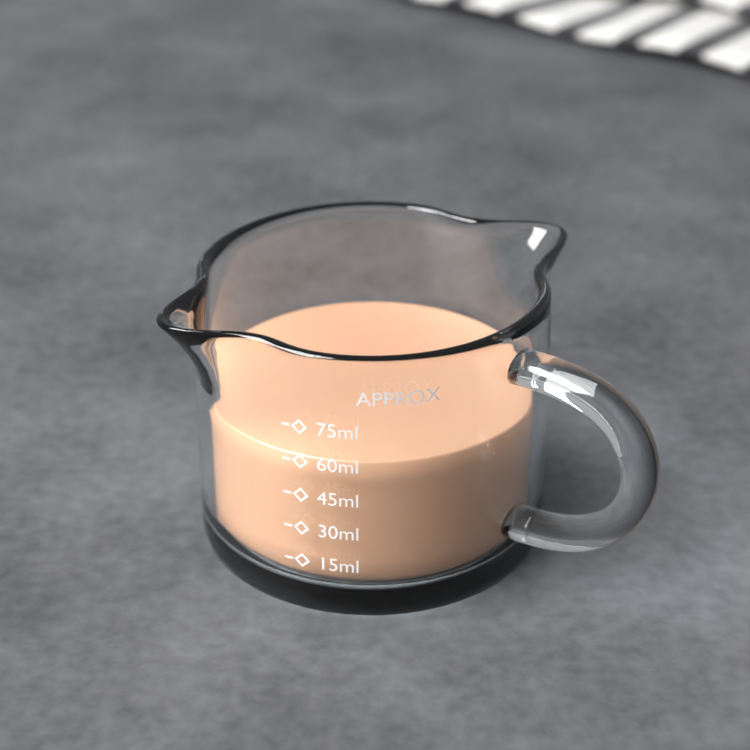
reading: 60 ml
